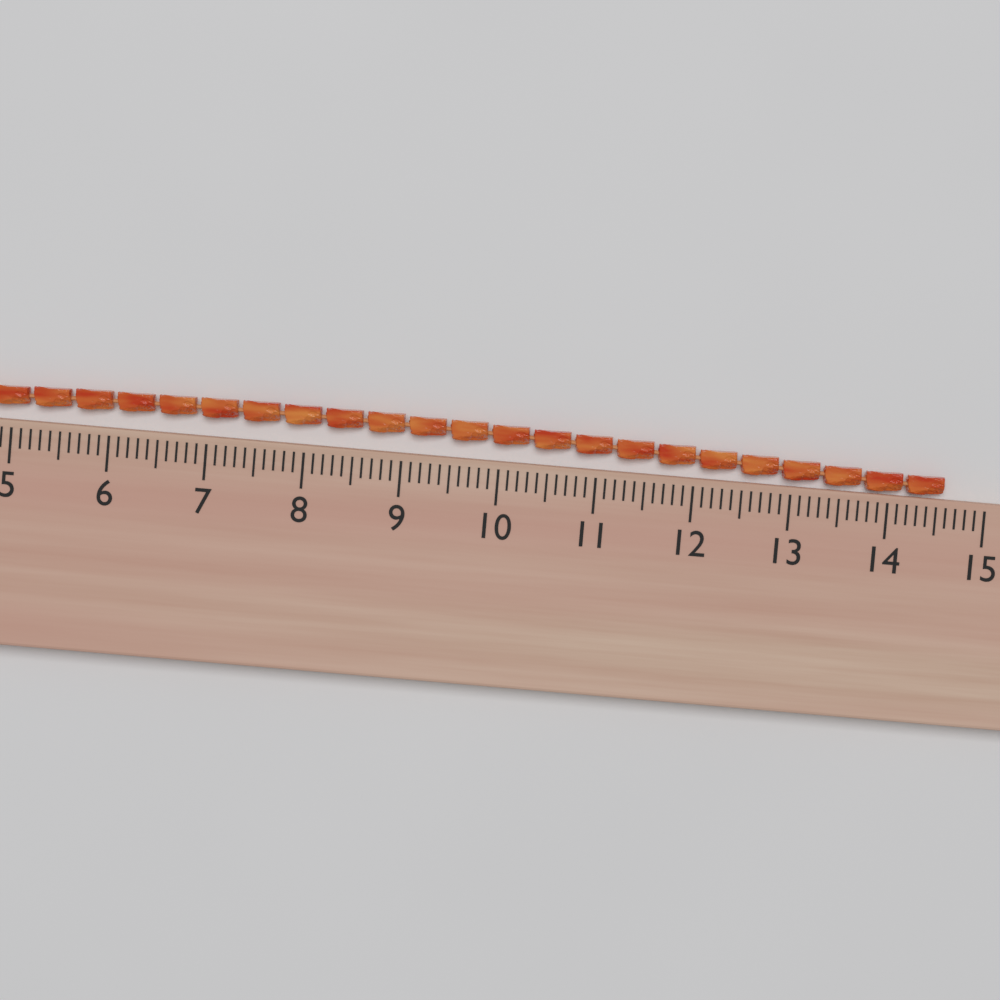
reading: 14.6 (no unit)
